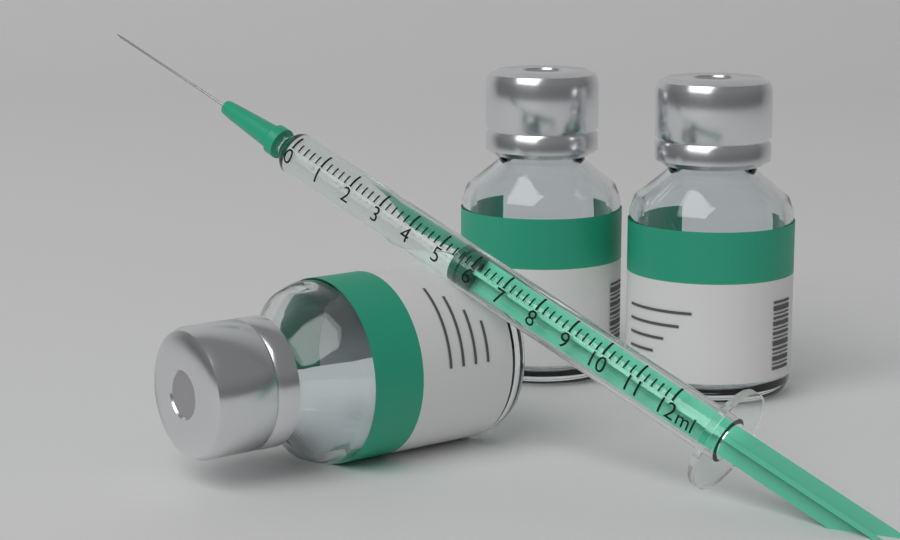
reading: 5.4 ml
